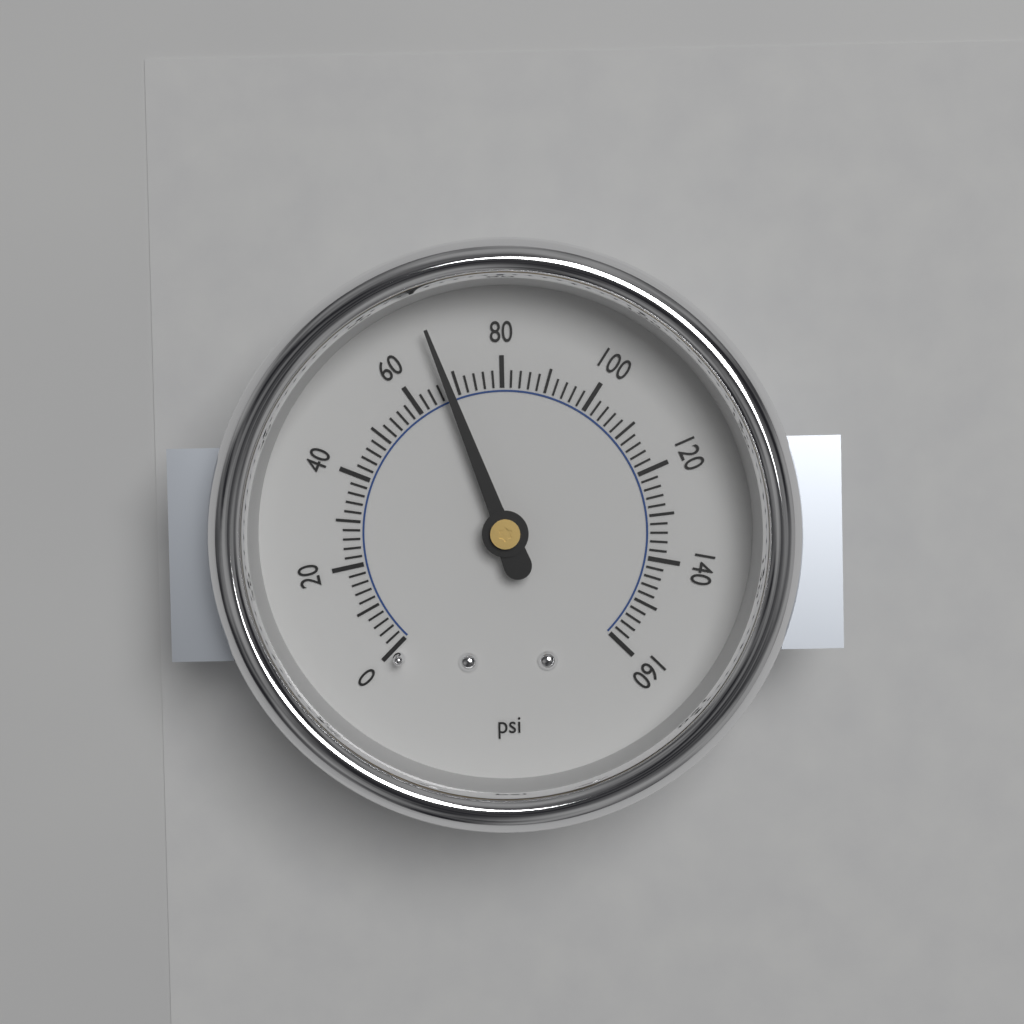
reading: 68 psi
